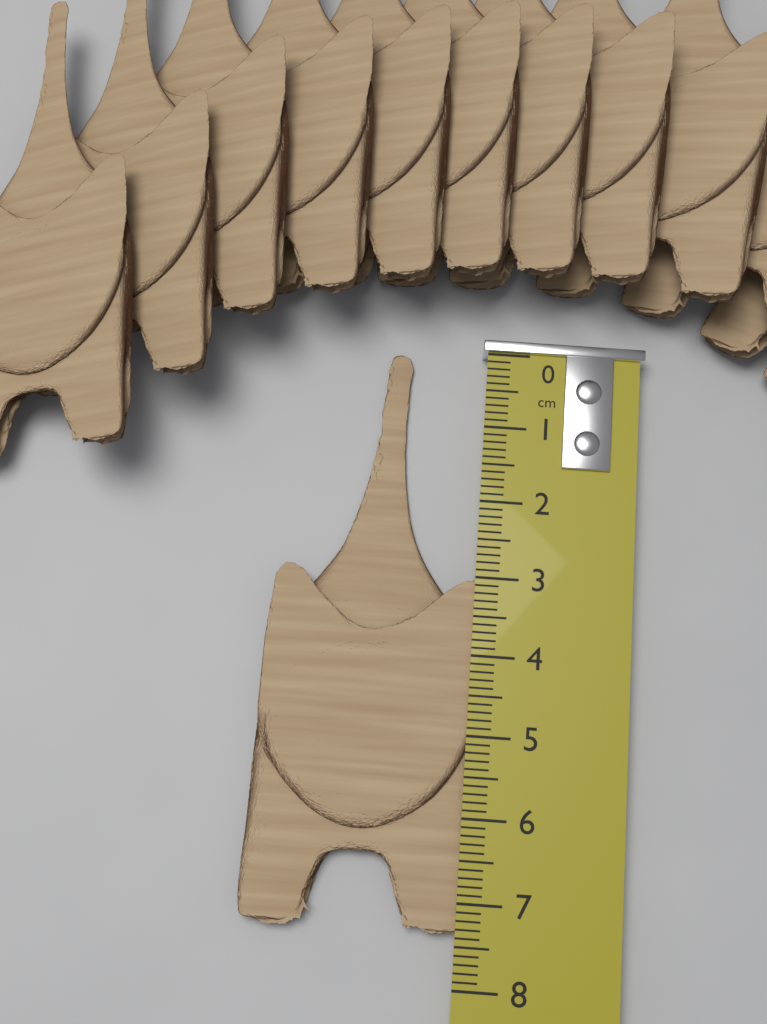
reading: 7.4 cm
